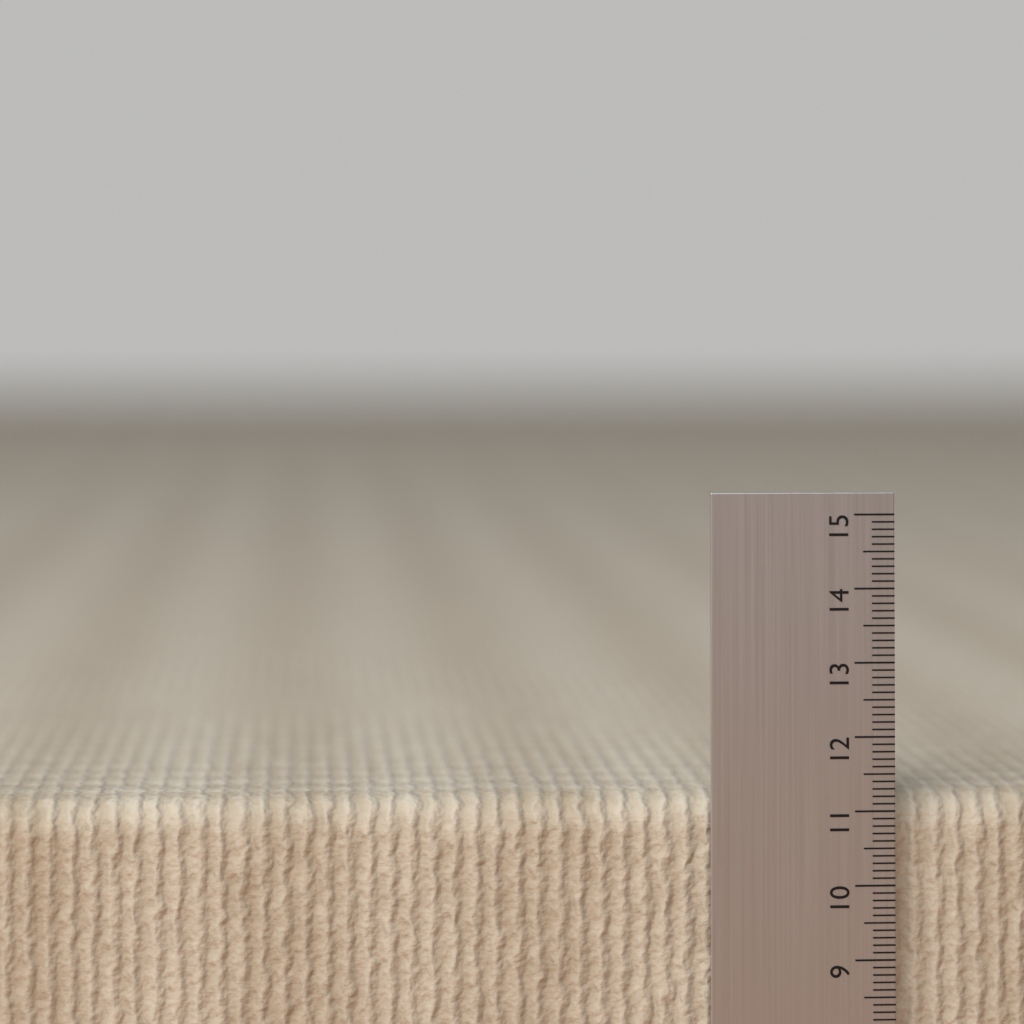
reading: 11.2 cm
